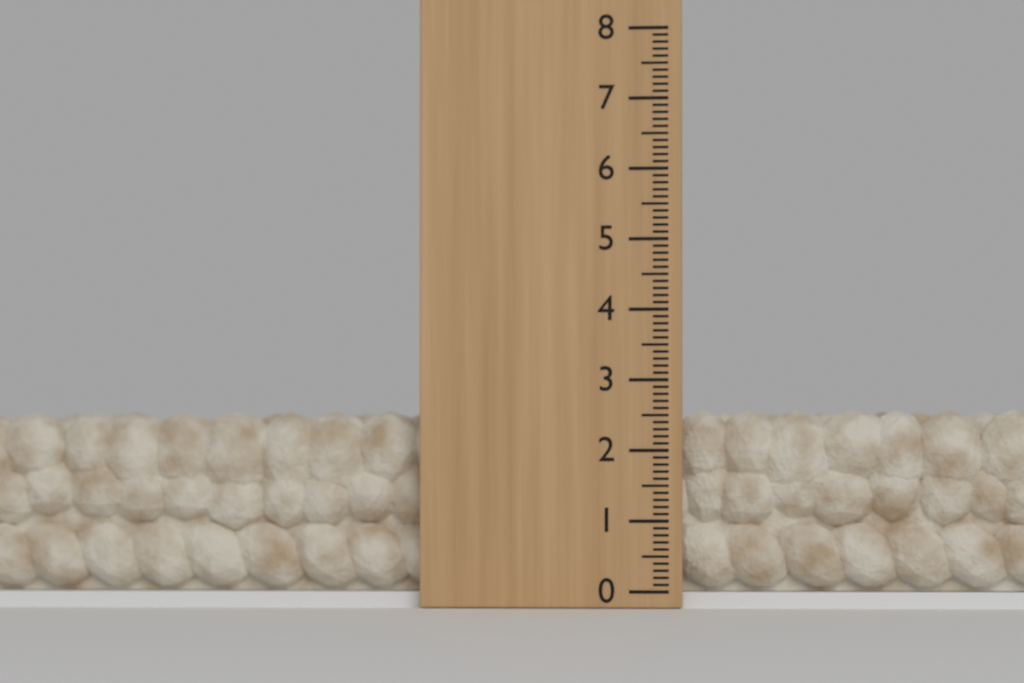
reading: 2.6 (no unit)
